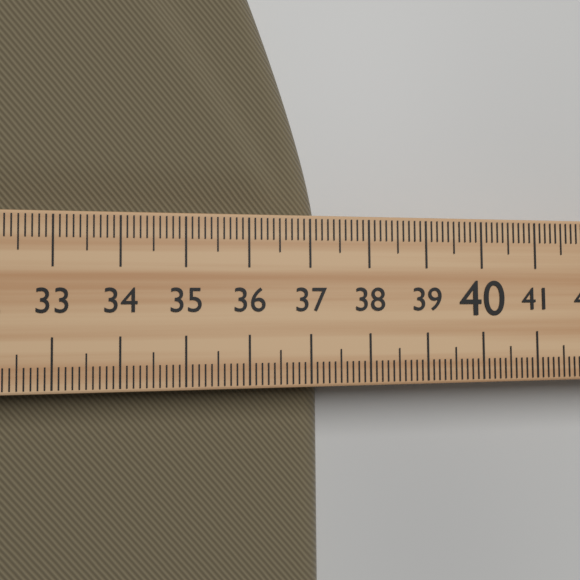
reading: 37.3 (no unit)
